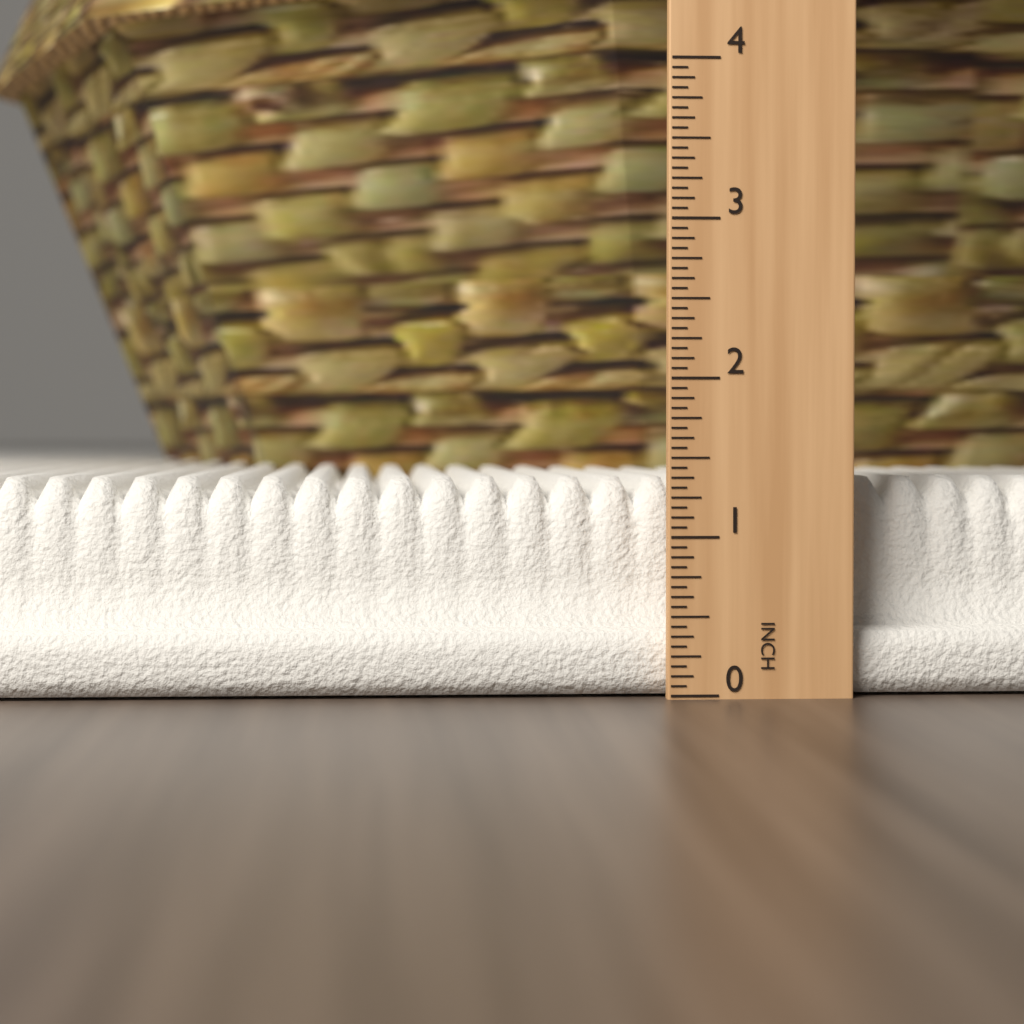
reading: 1.3750 in
